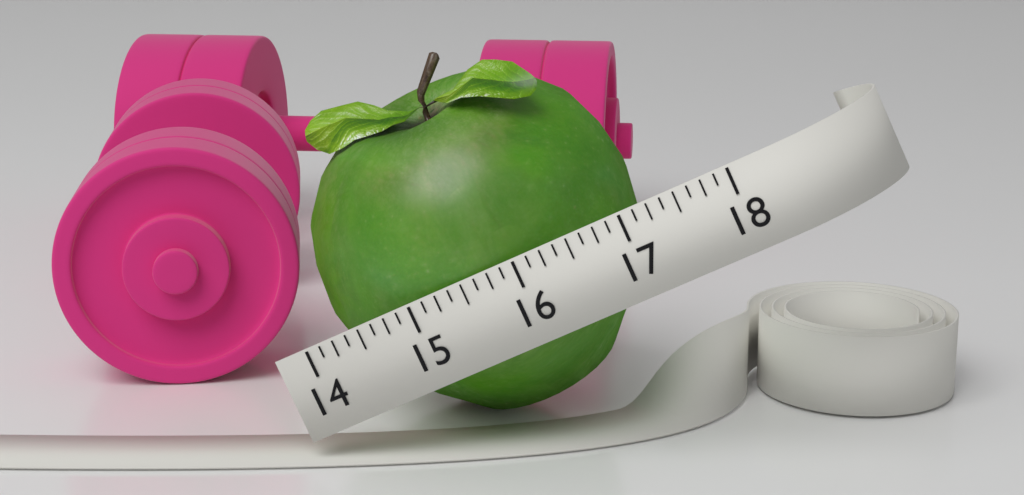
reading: 17.125 (no unit)
